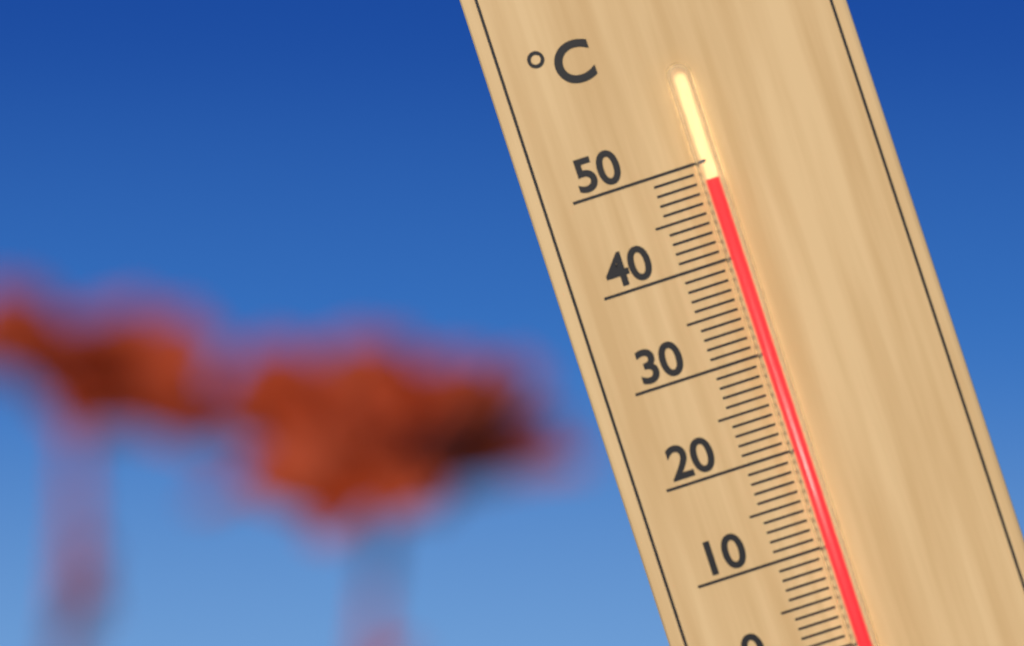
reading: 48 °C
